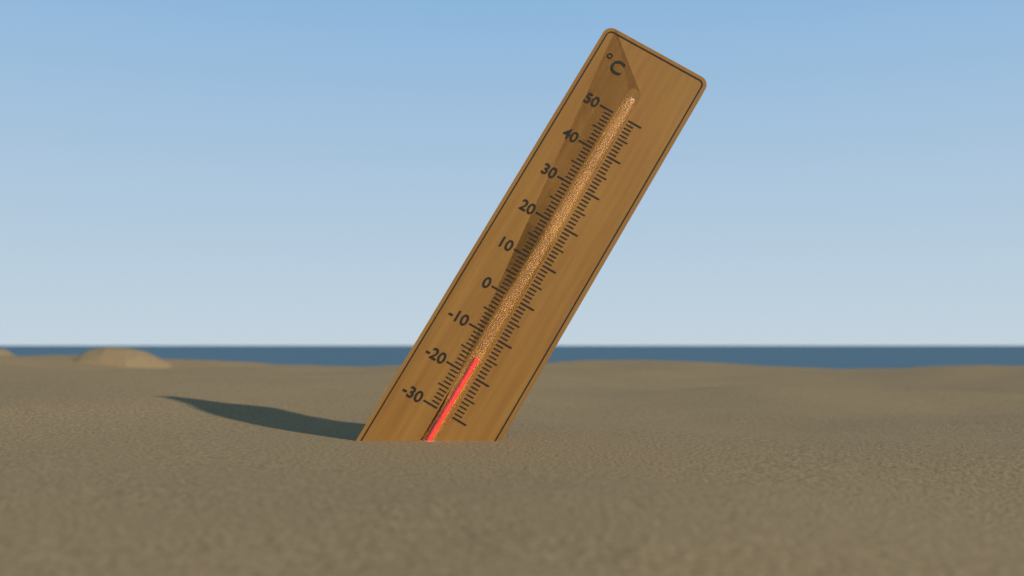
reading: -16 °C
